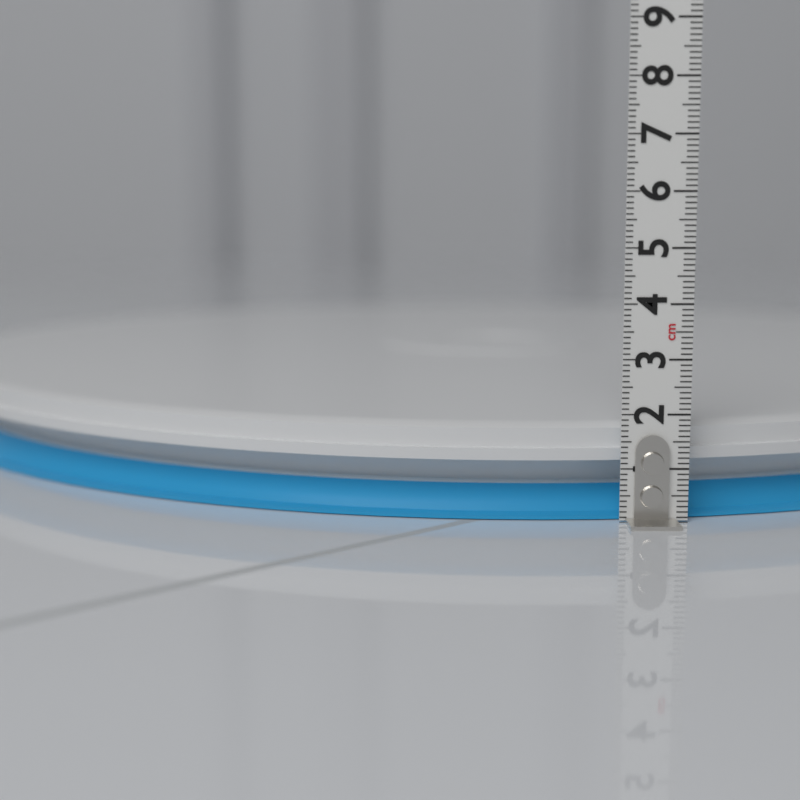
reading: 1.8 cm
